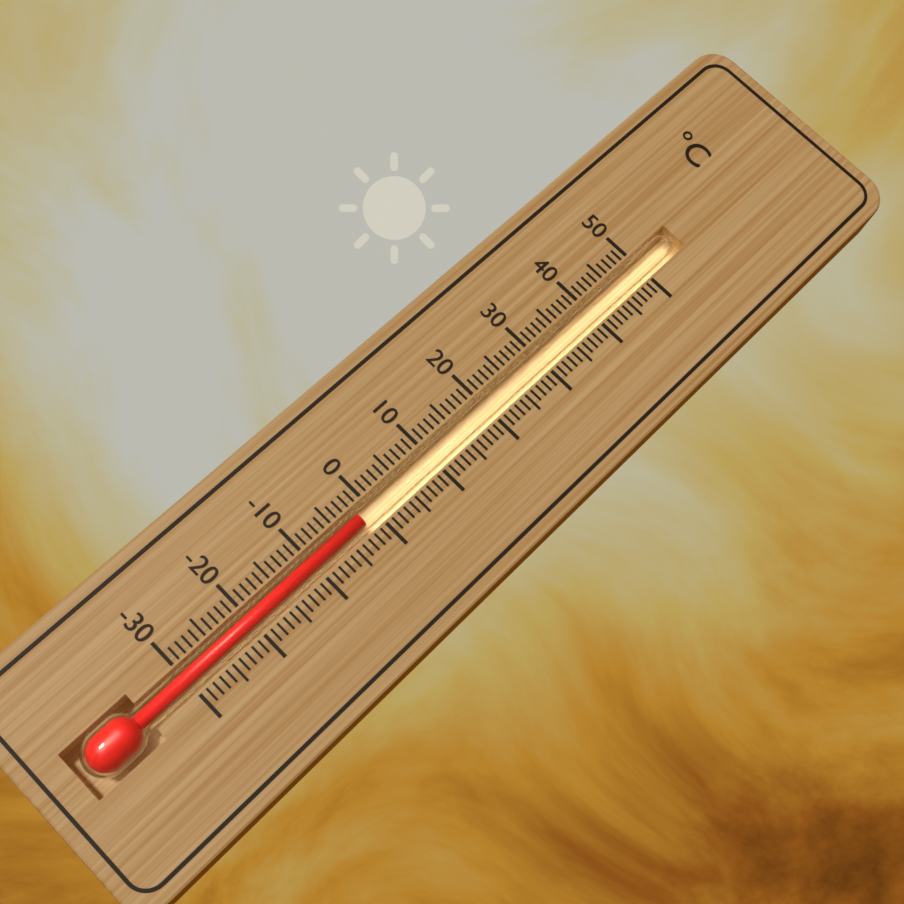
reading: -2 °C
